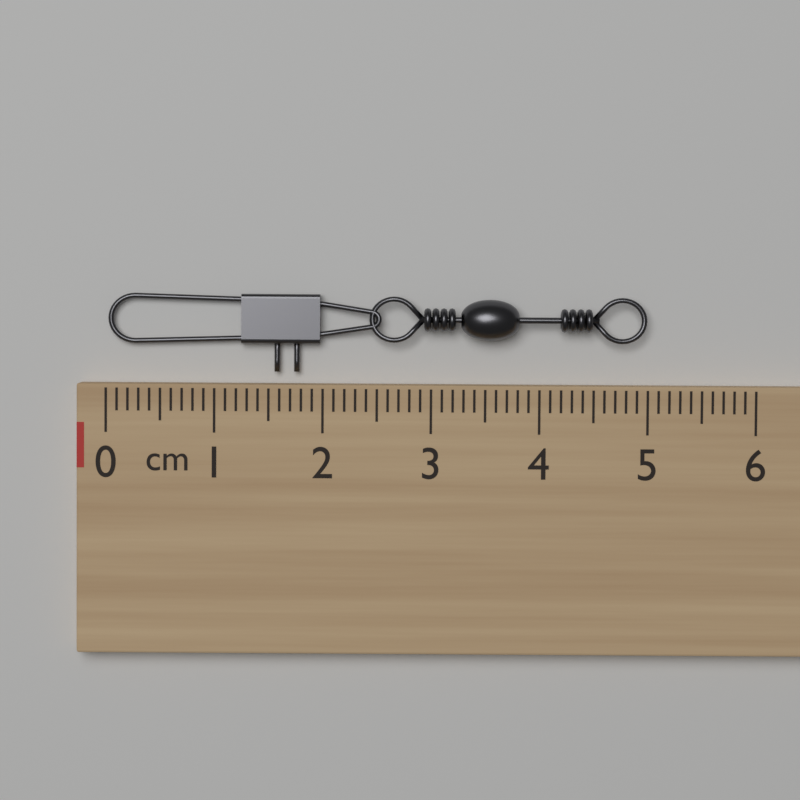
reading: 5.0 cm
